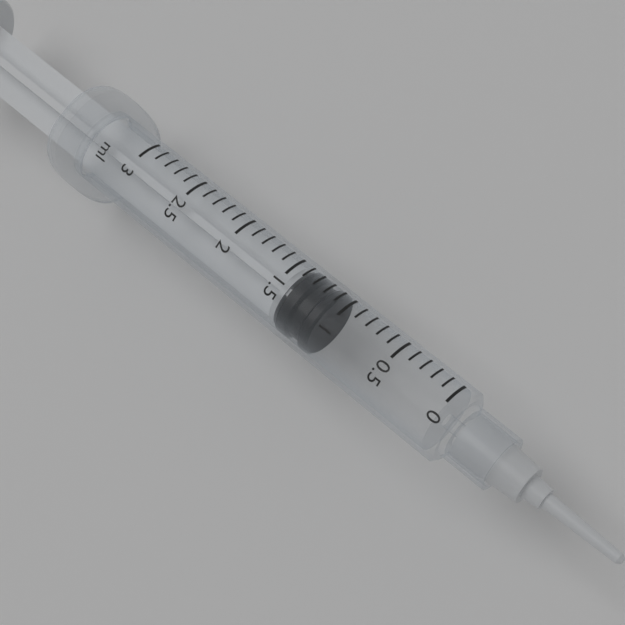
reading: 1.1 ml
